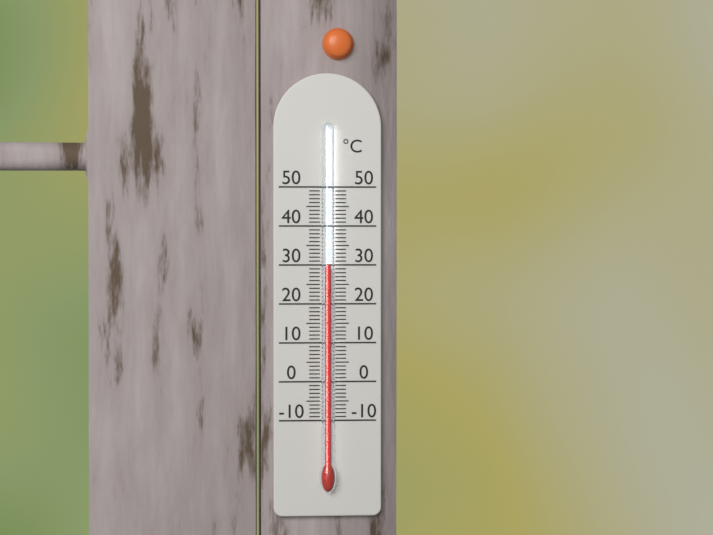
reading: 30 °C
